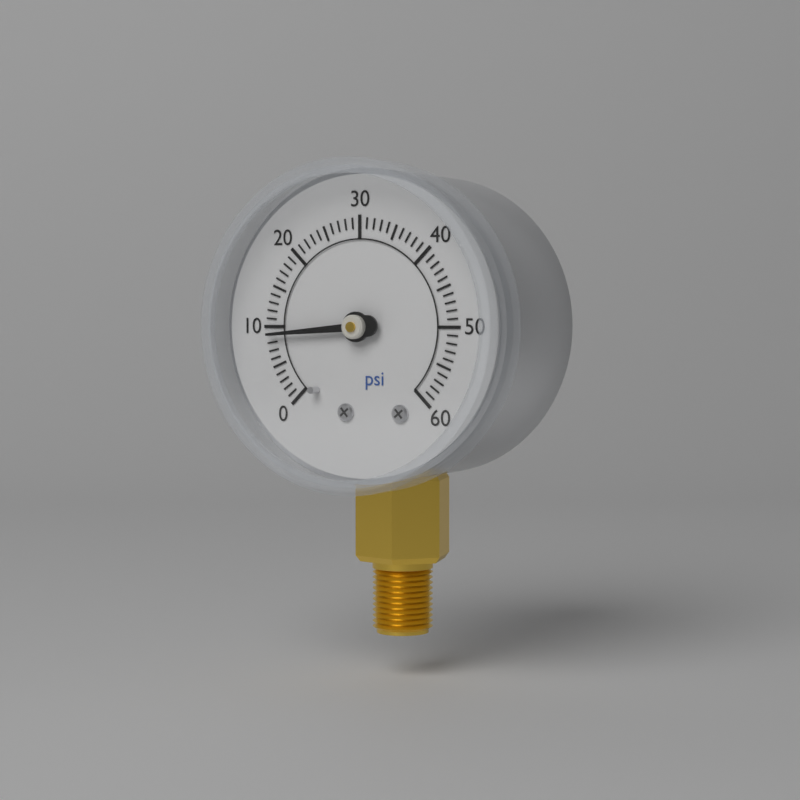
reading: 9 psi
